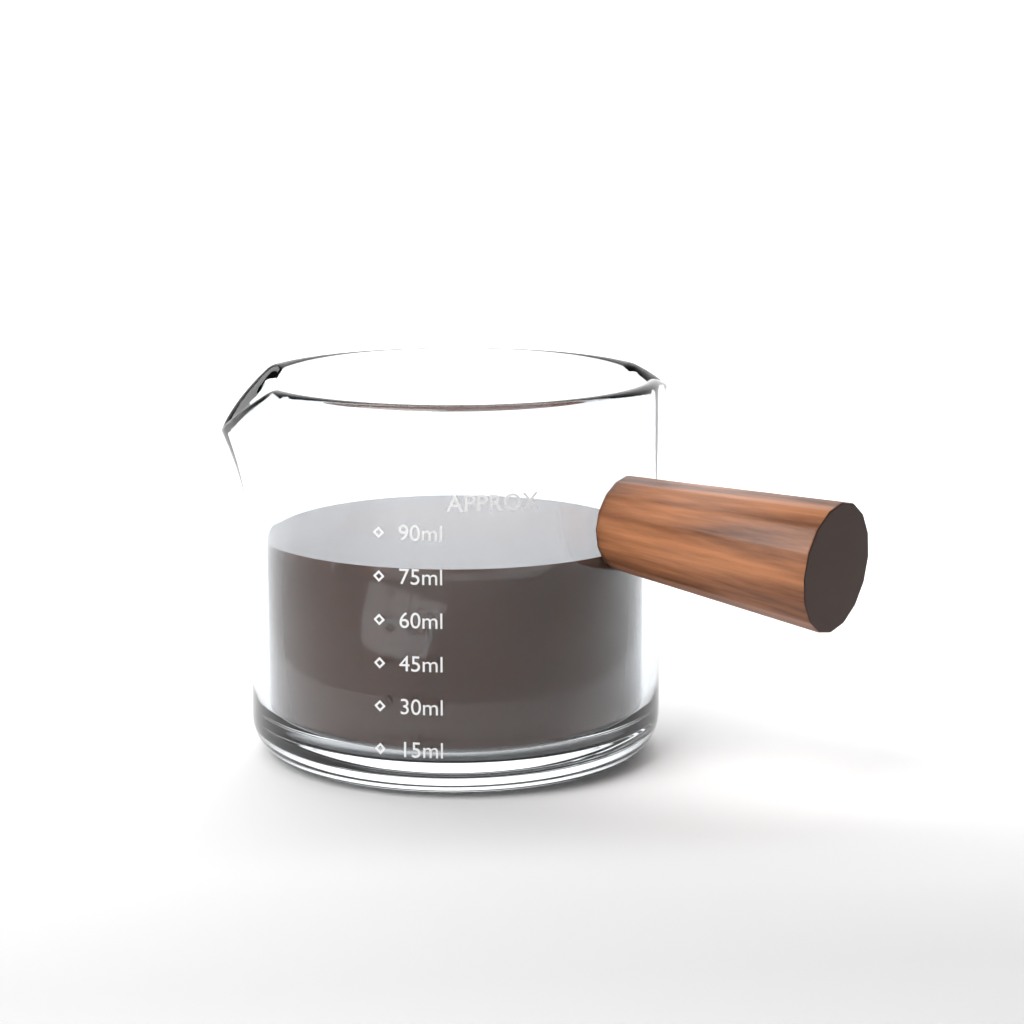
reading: 77 ml
